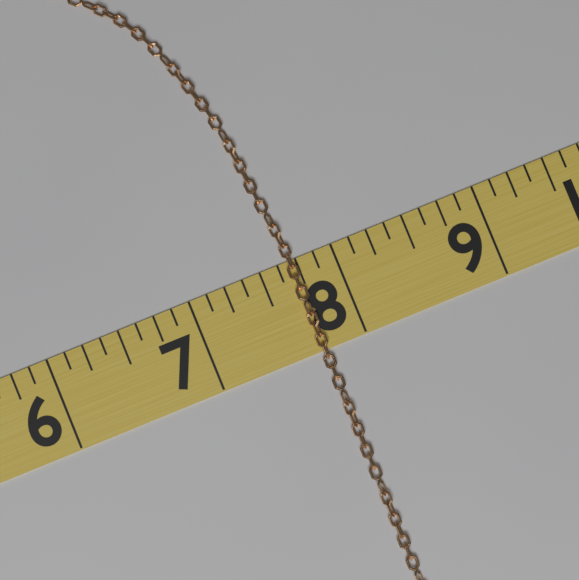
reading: 7.750 (no unit)
